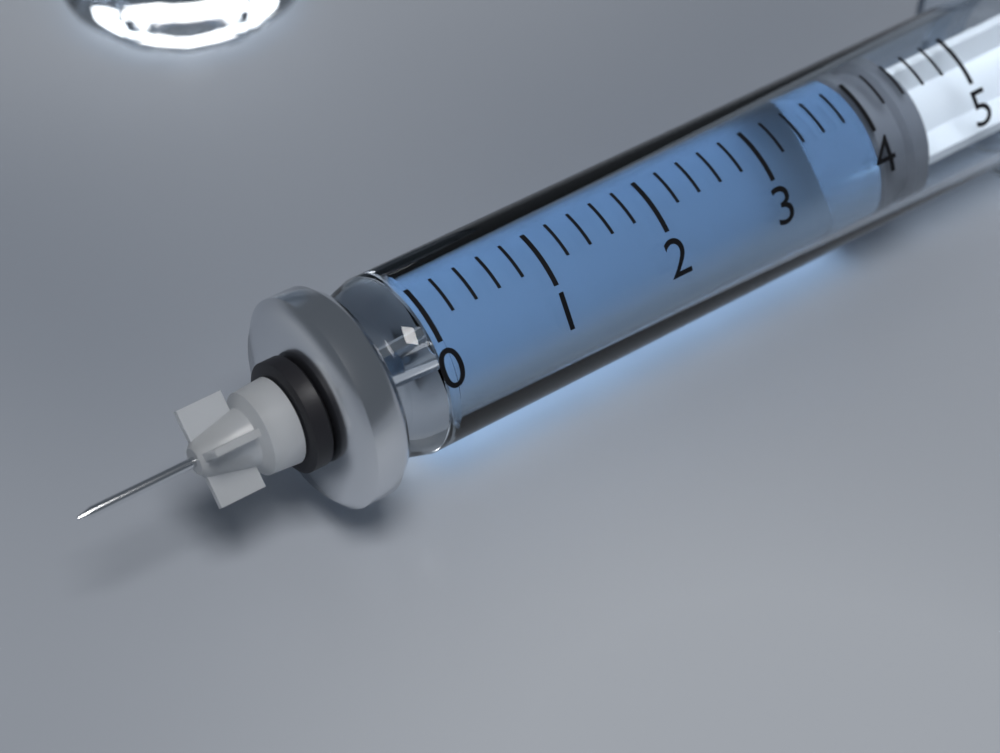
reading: 4.0 (no unit)
